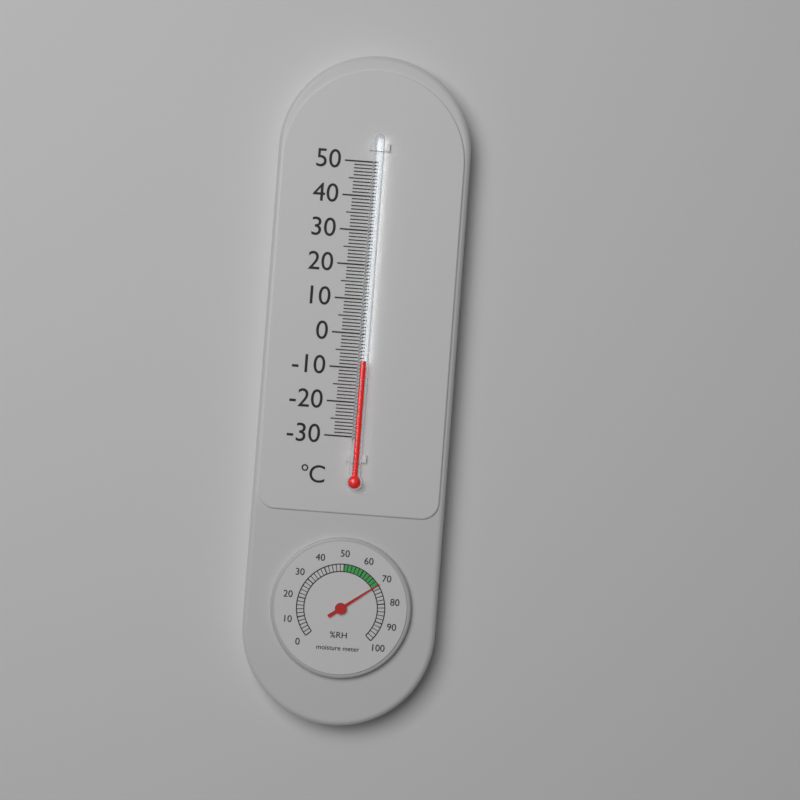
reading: -8 °C
